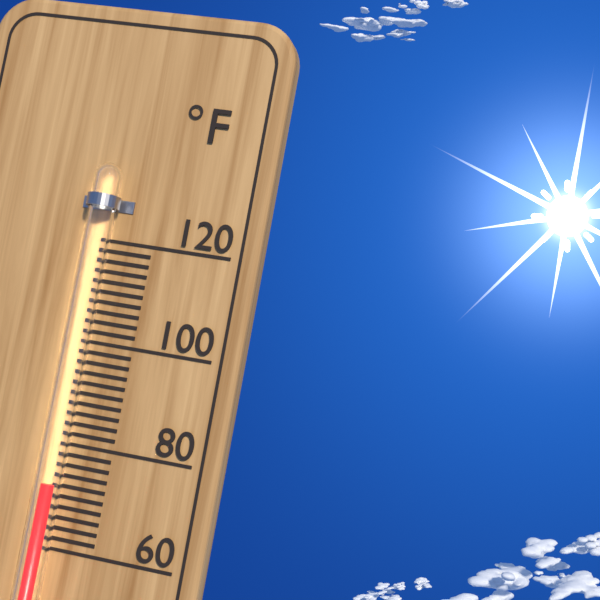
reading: 72 °F
